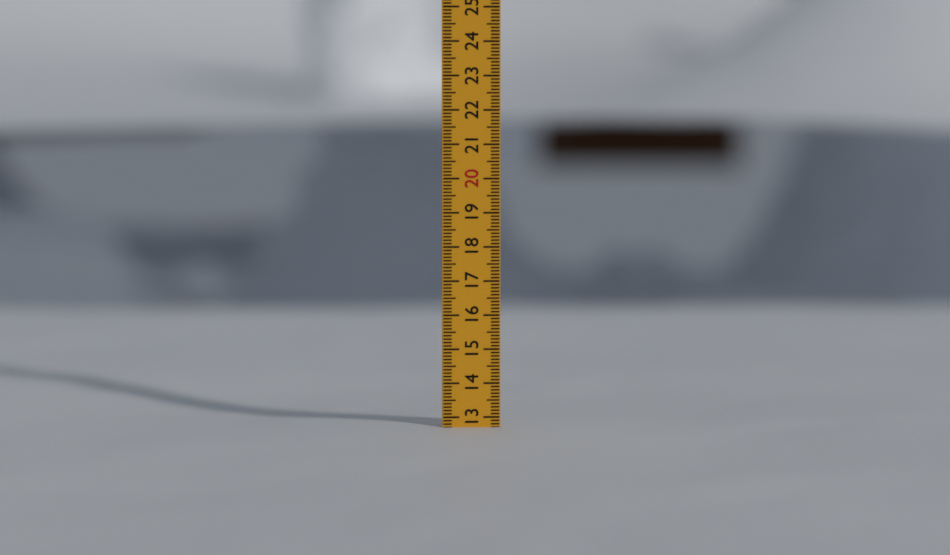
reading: 12.7 (no unit)
